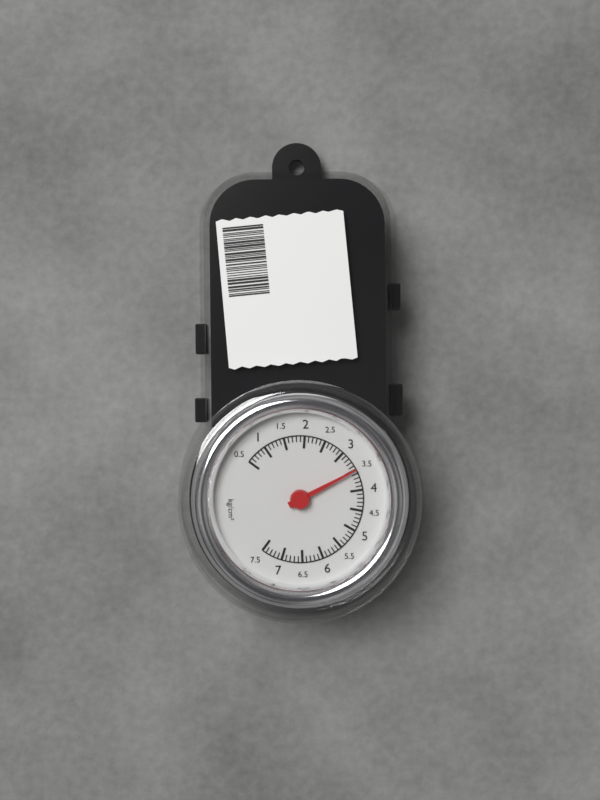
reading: 3.5 kg/cm²
